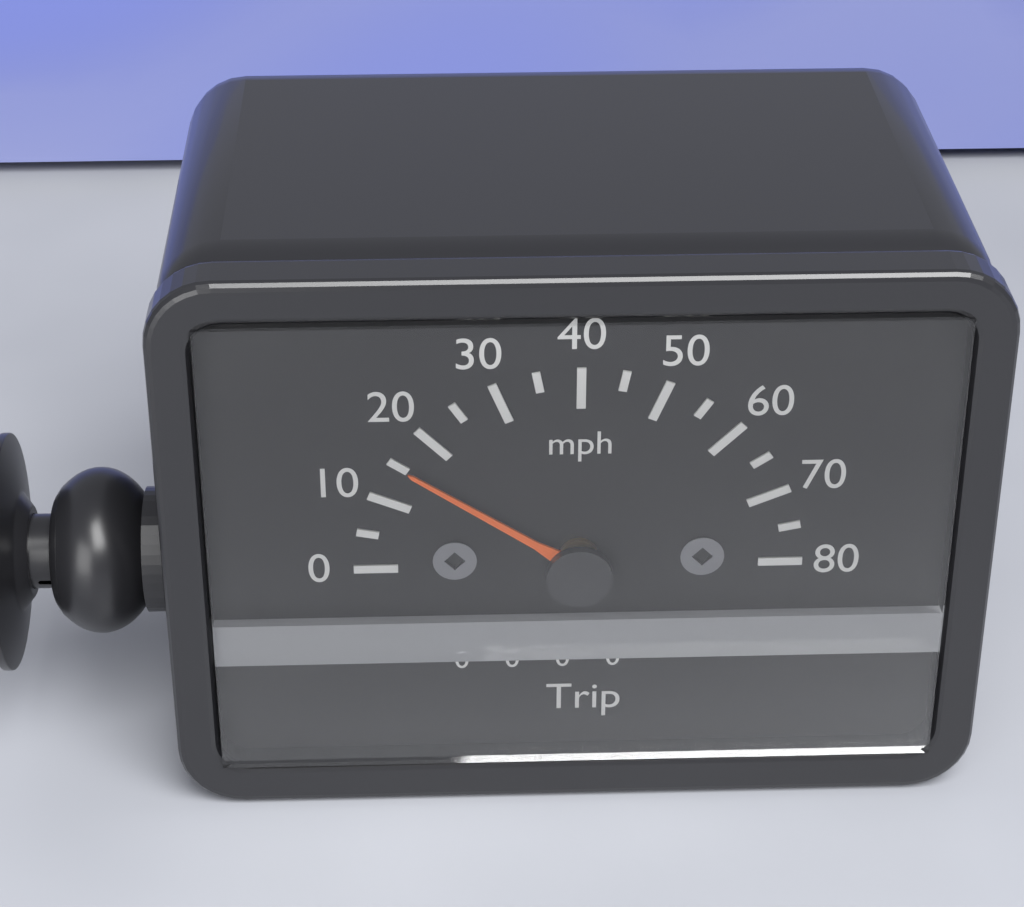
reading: 15 mph
